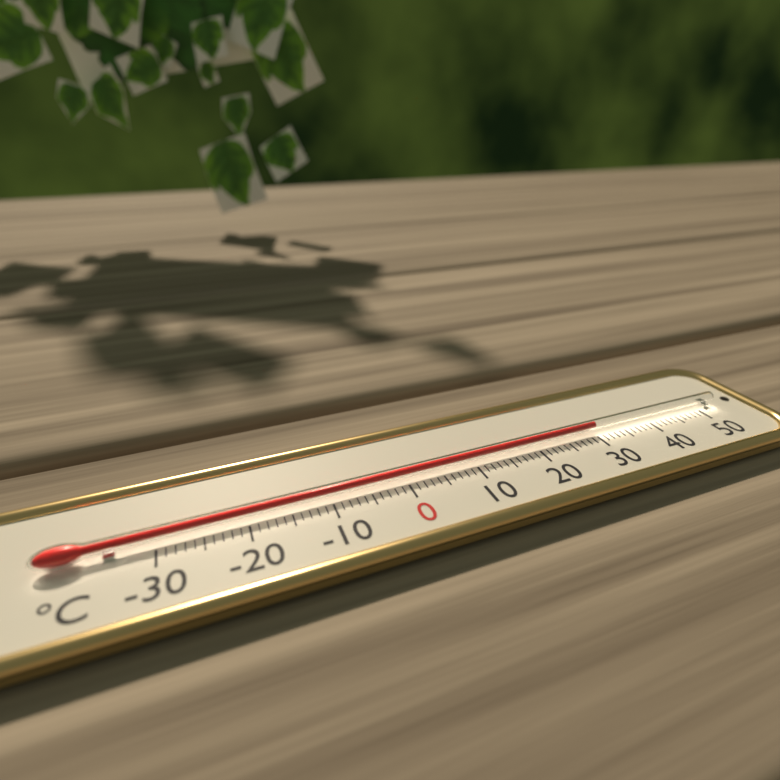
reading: 30 °C
